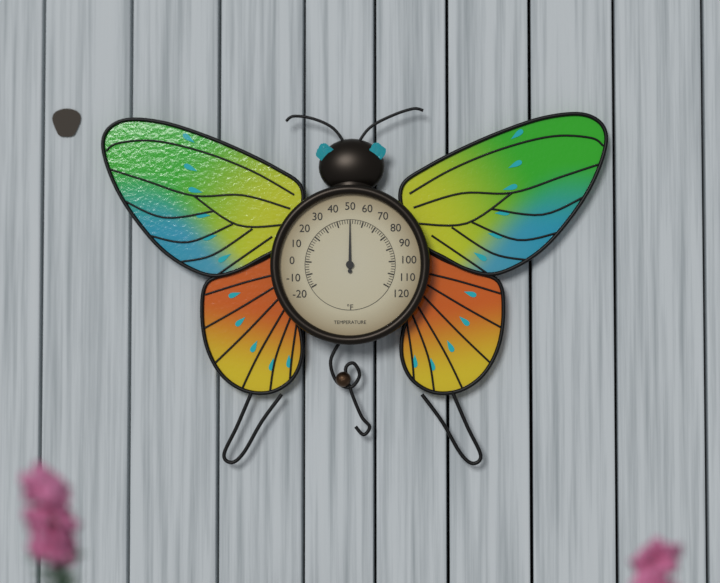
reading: 50 °F
